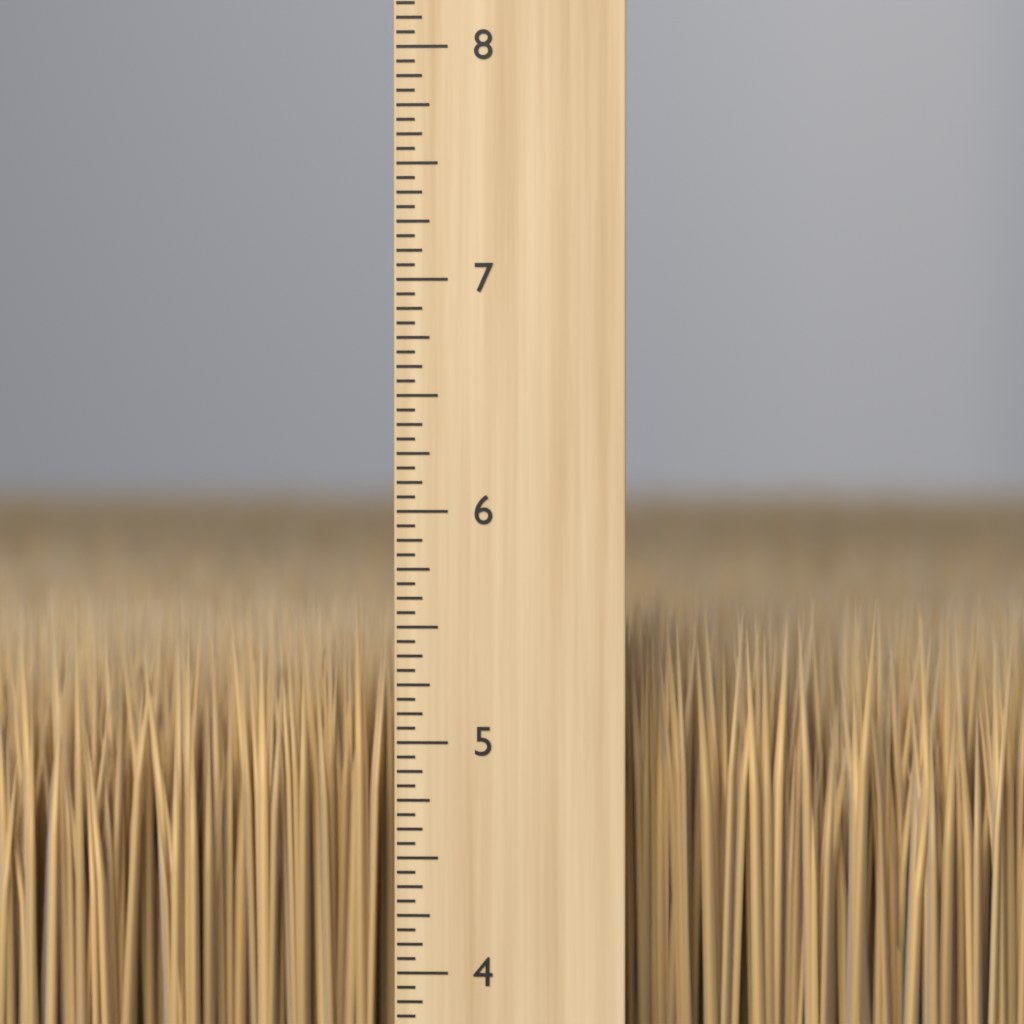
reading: 5.6250 inch
